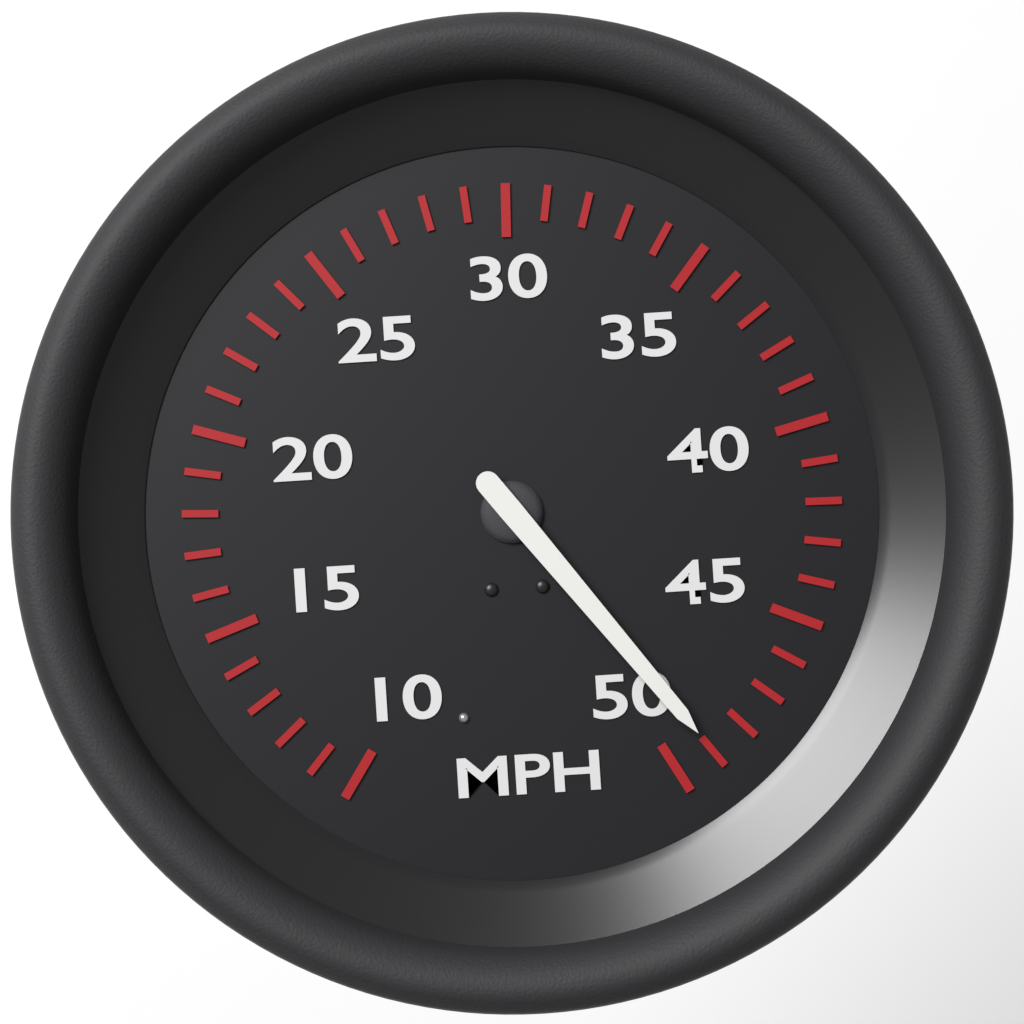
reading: 49 MPH
